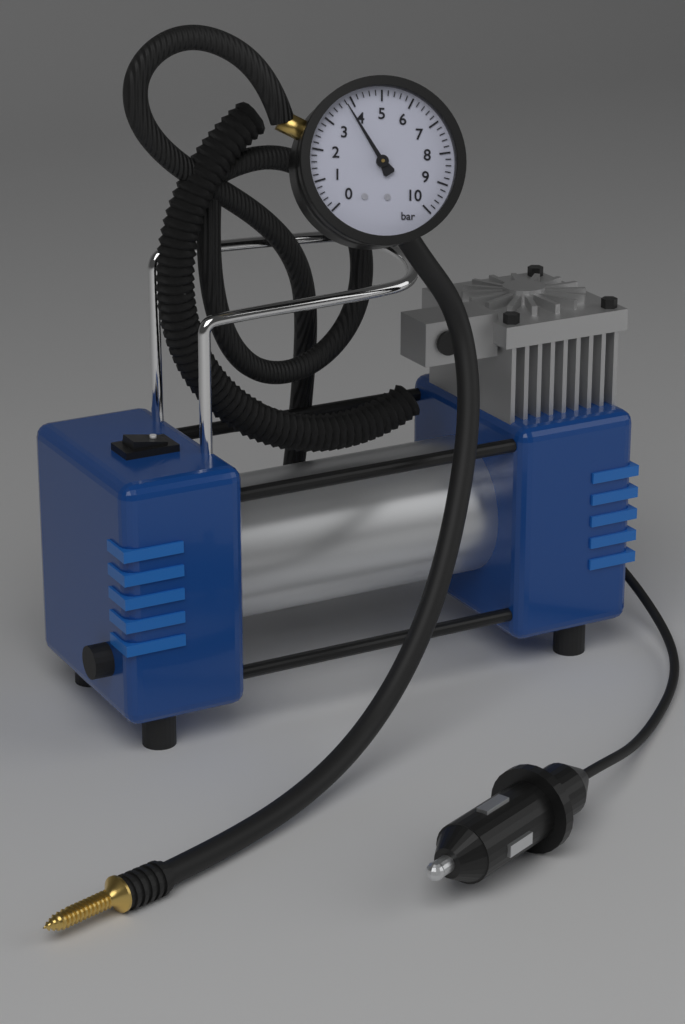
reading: 3.8 bar
